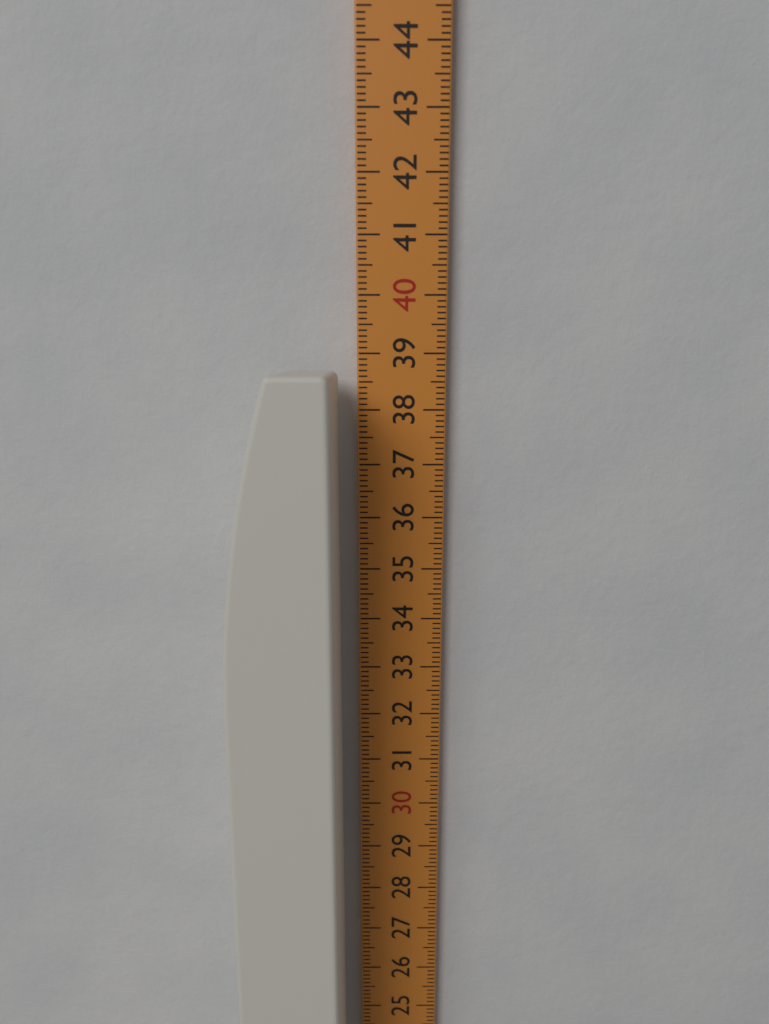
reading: 38.7 cm
